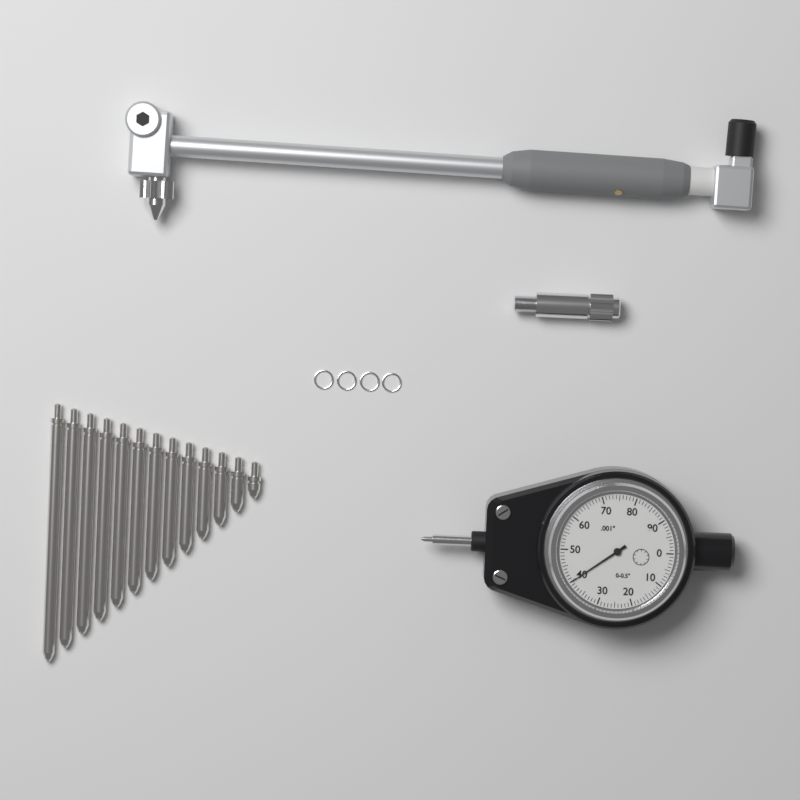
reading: 0.040 in
